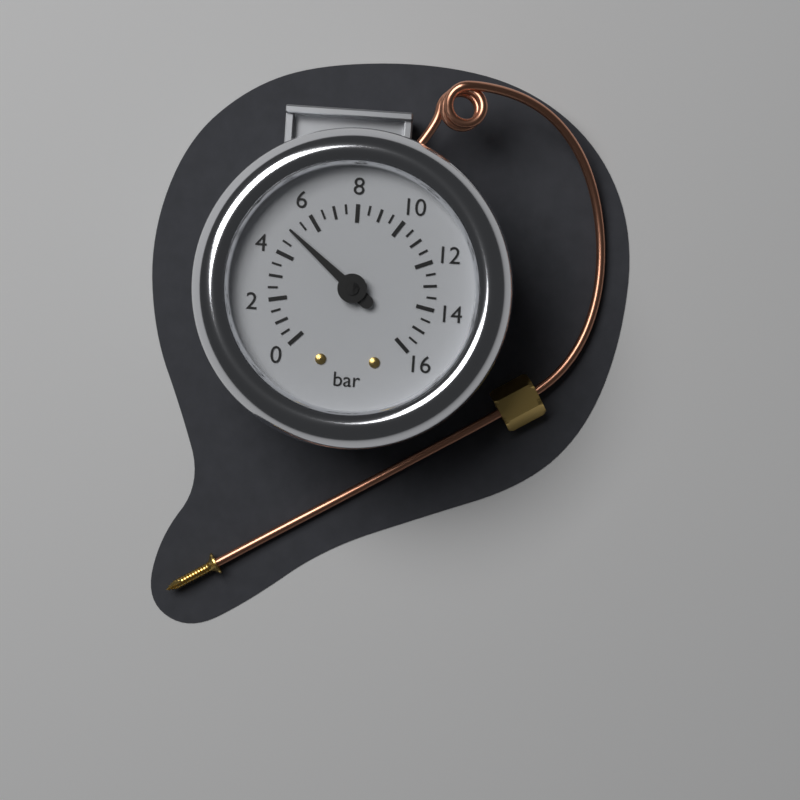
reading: 5.0 bar
